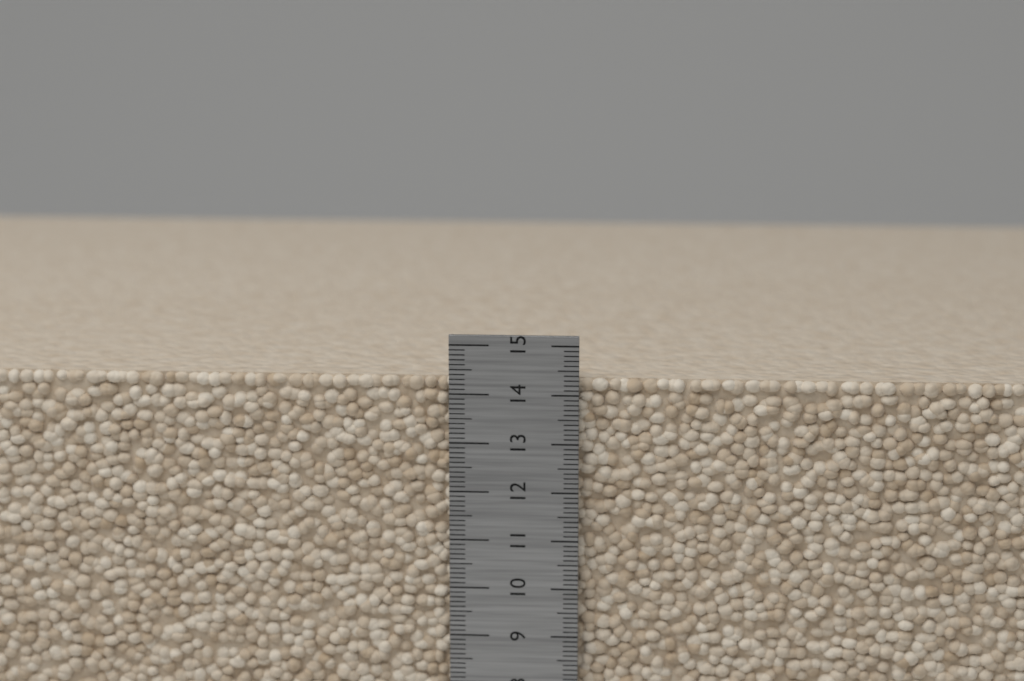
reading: 14.3 cm
